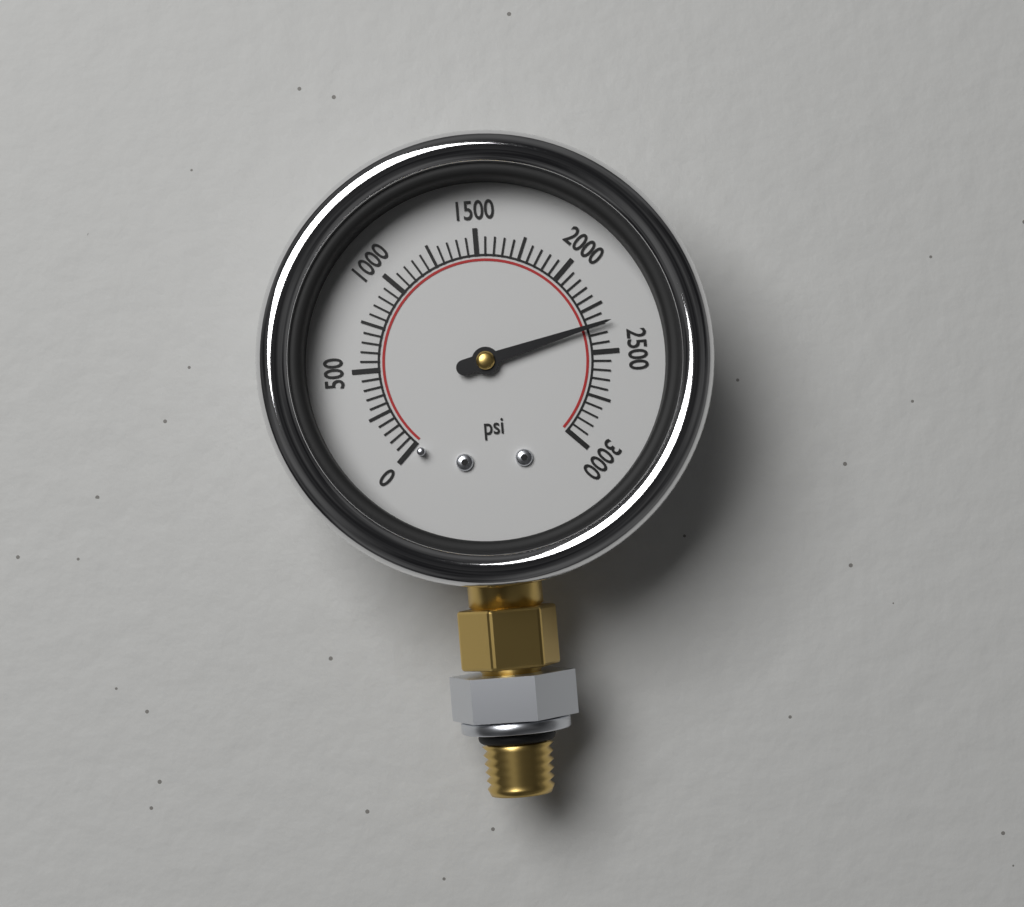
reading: 2350 psi
